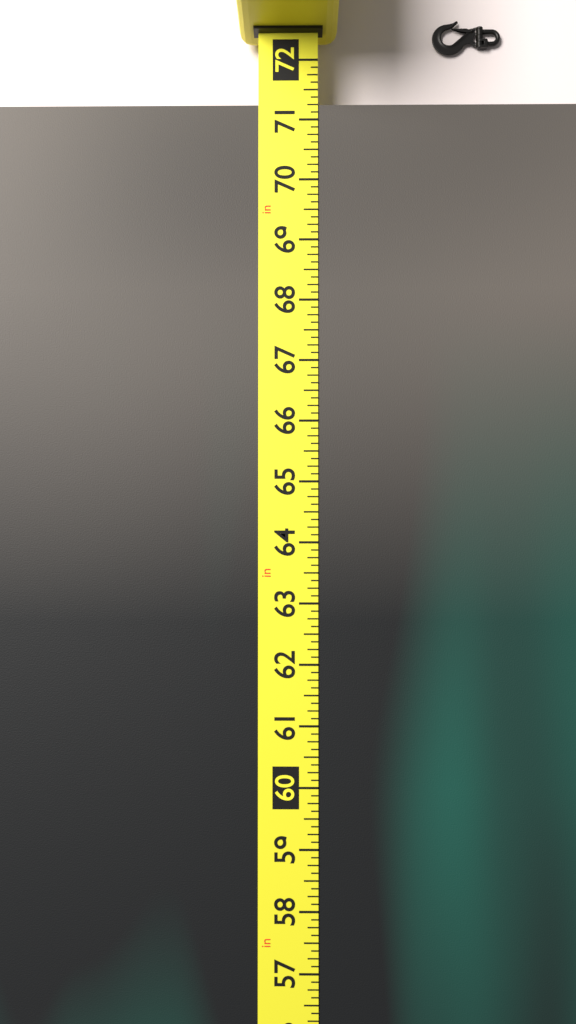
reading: 71.250 in
